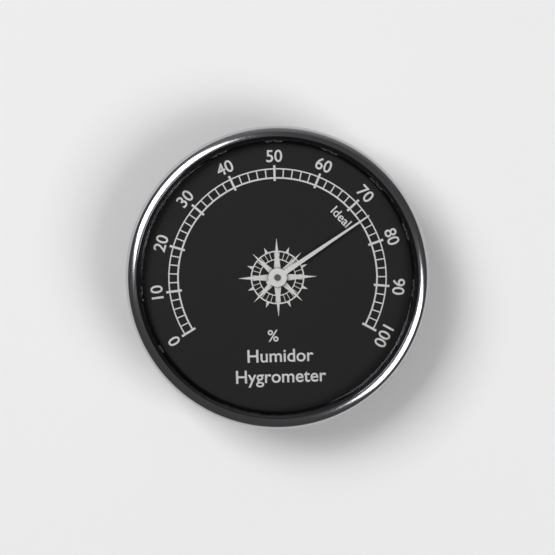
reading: 74 %
